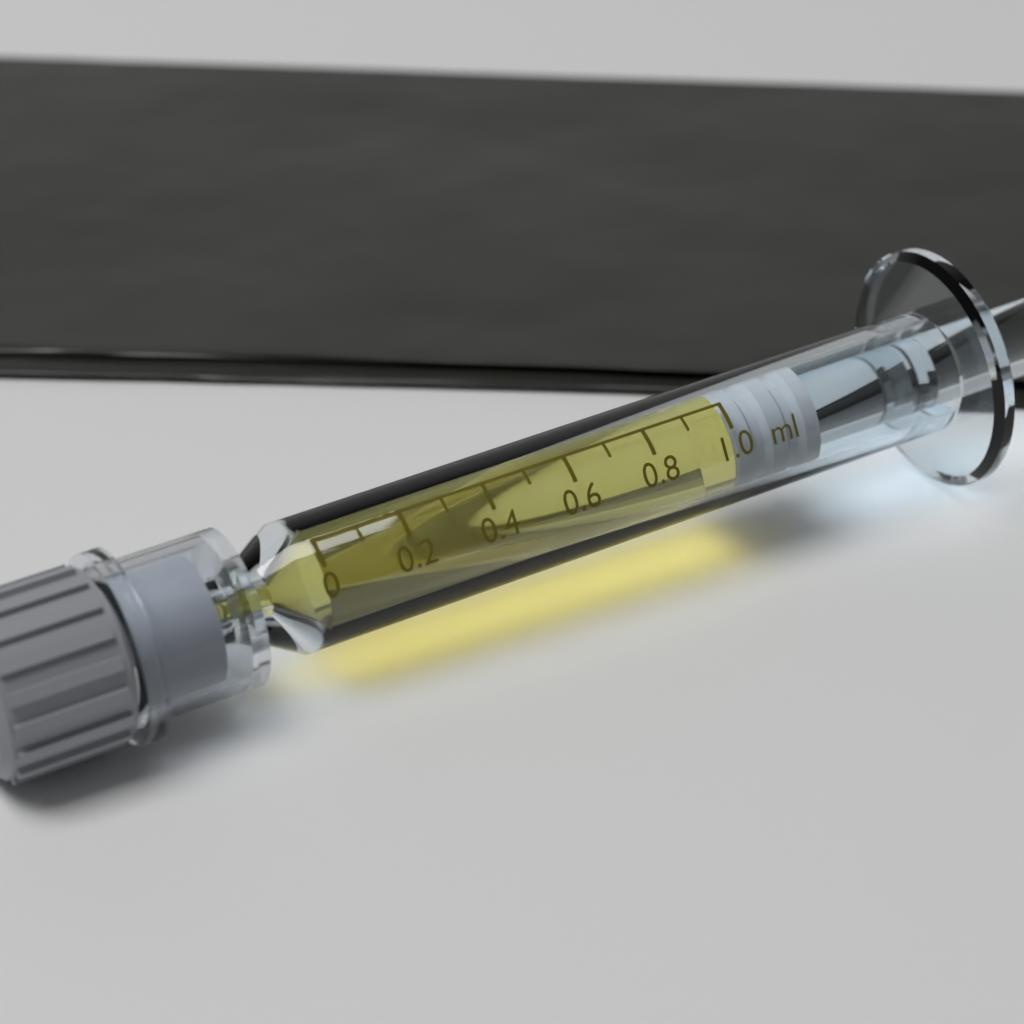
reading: 1.0 ml
